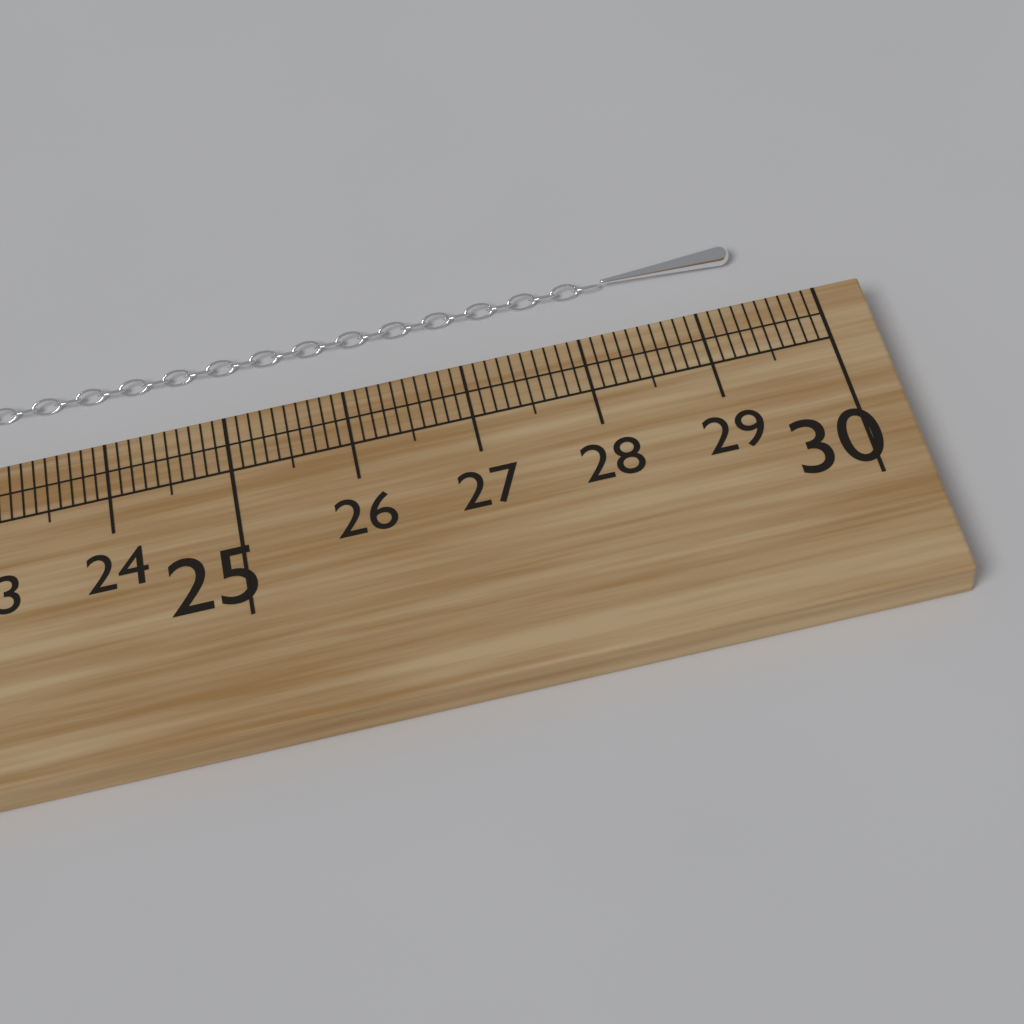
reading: 29.5 cm
